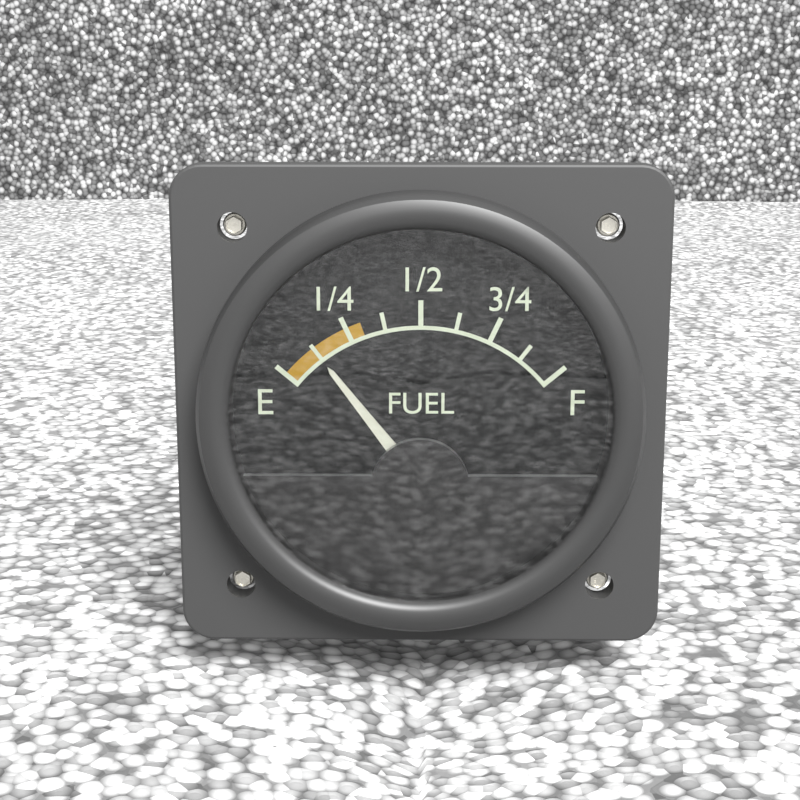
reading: 0.125 (no unit)
